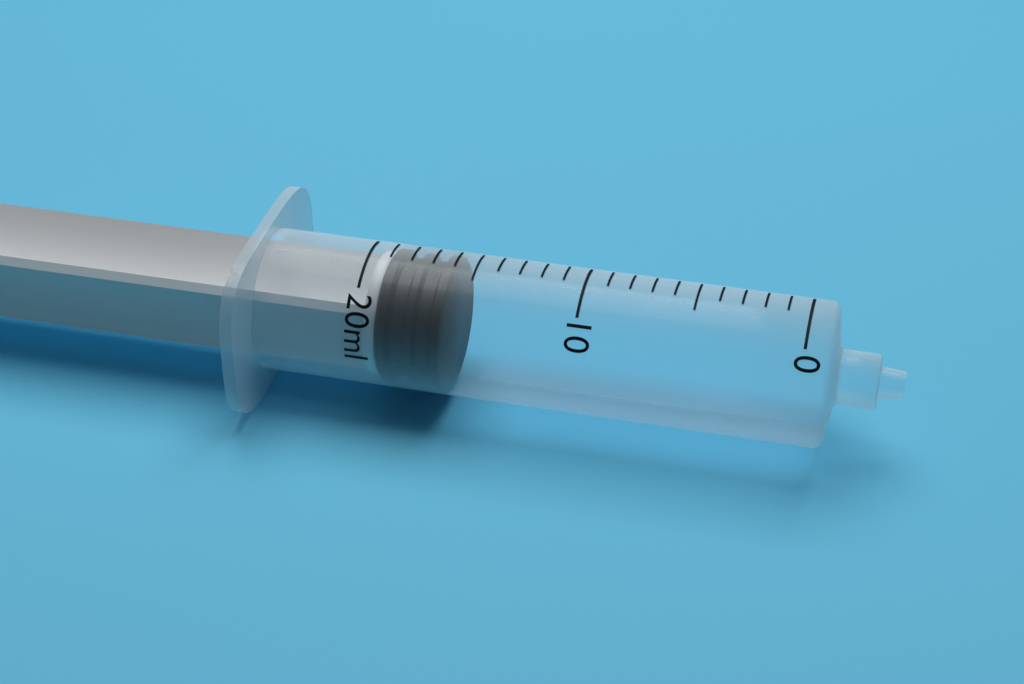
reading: 16 ml
